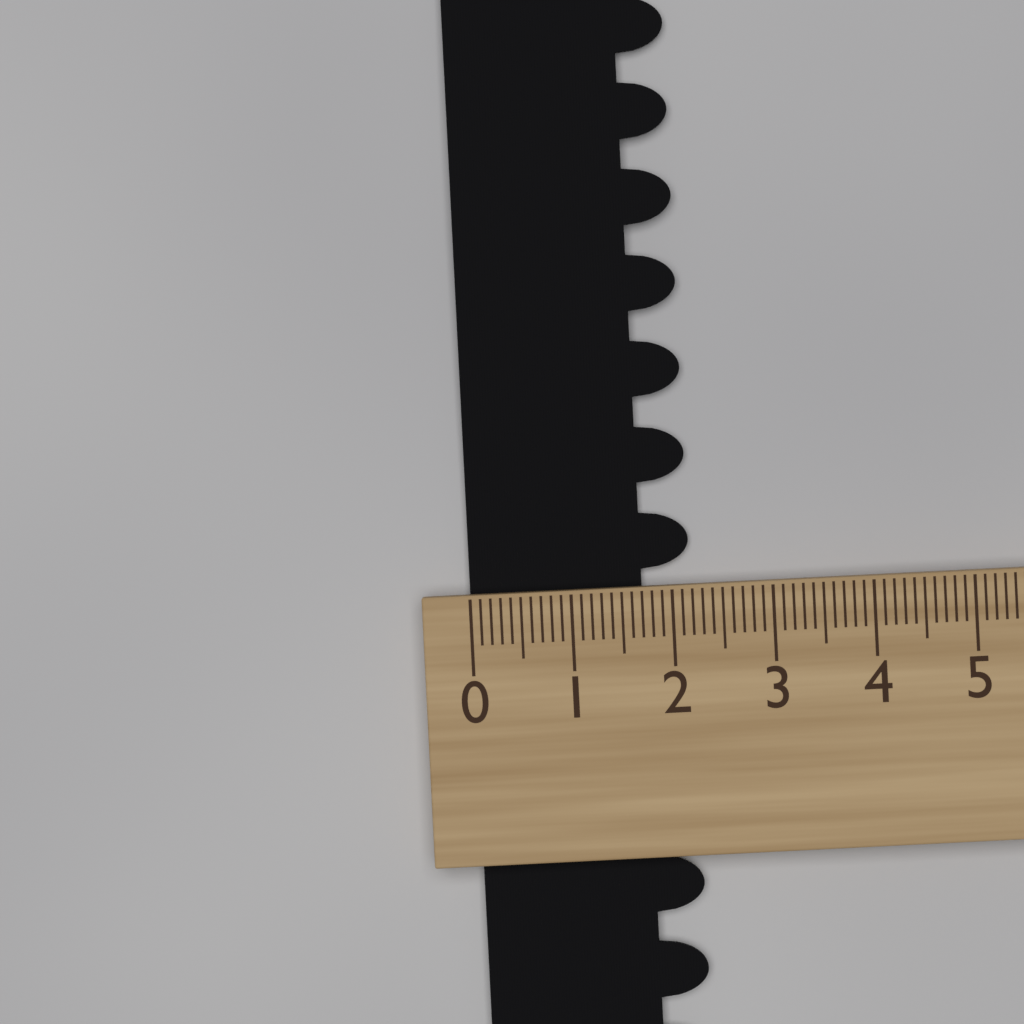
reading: 2.2 (no unit)
